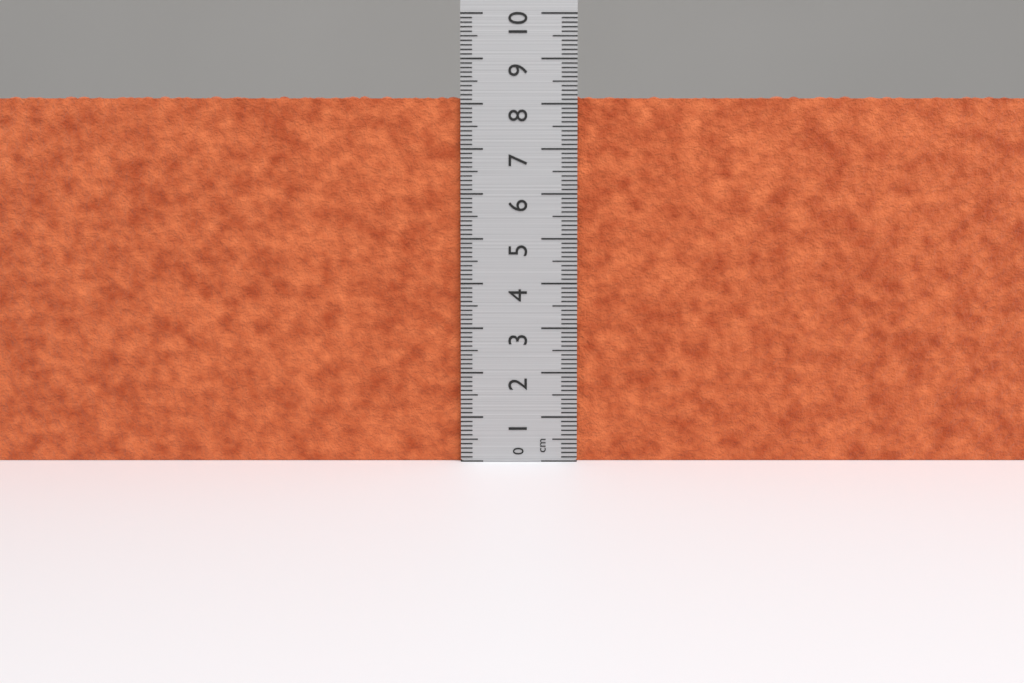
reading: 8.2 cm
